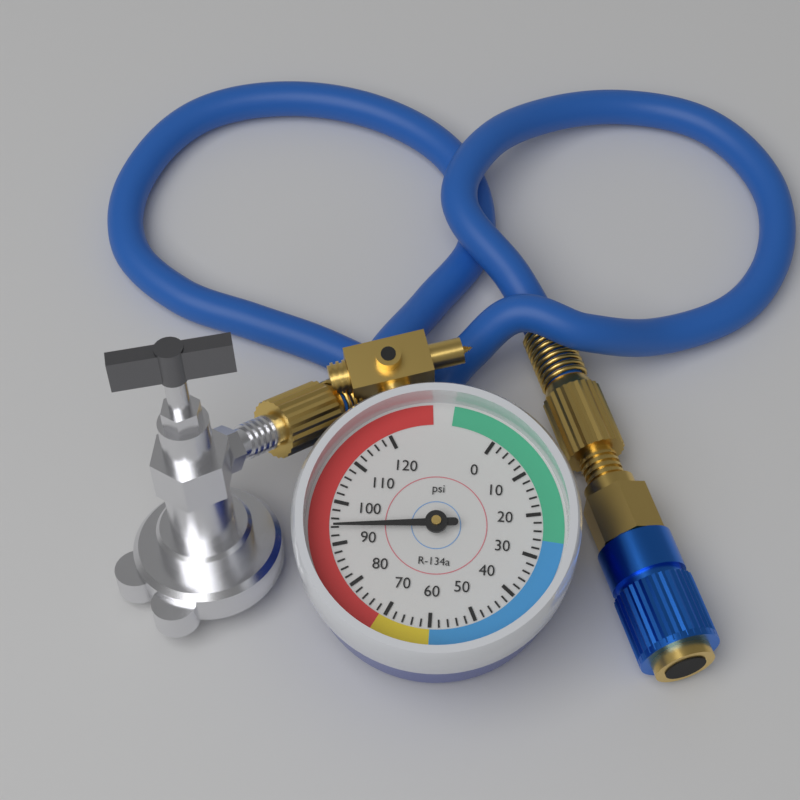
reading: 94 psi
